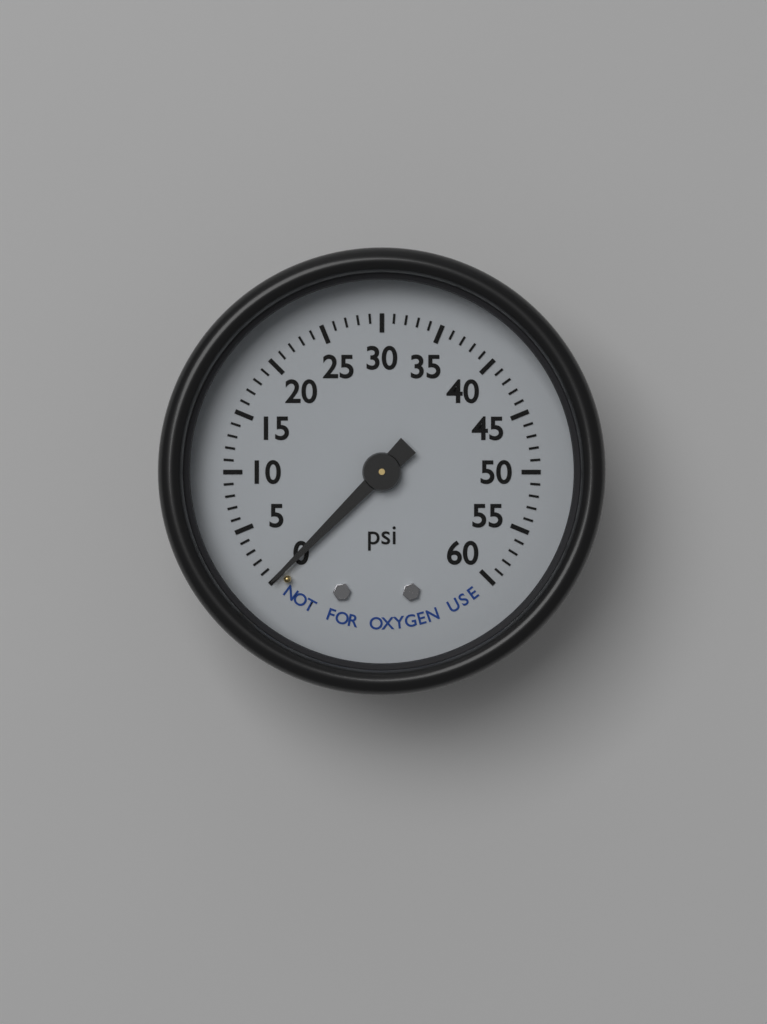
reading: 0 psi
